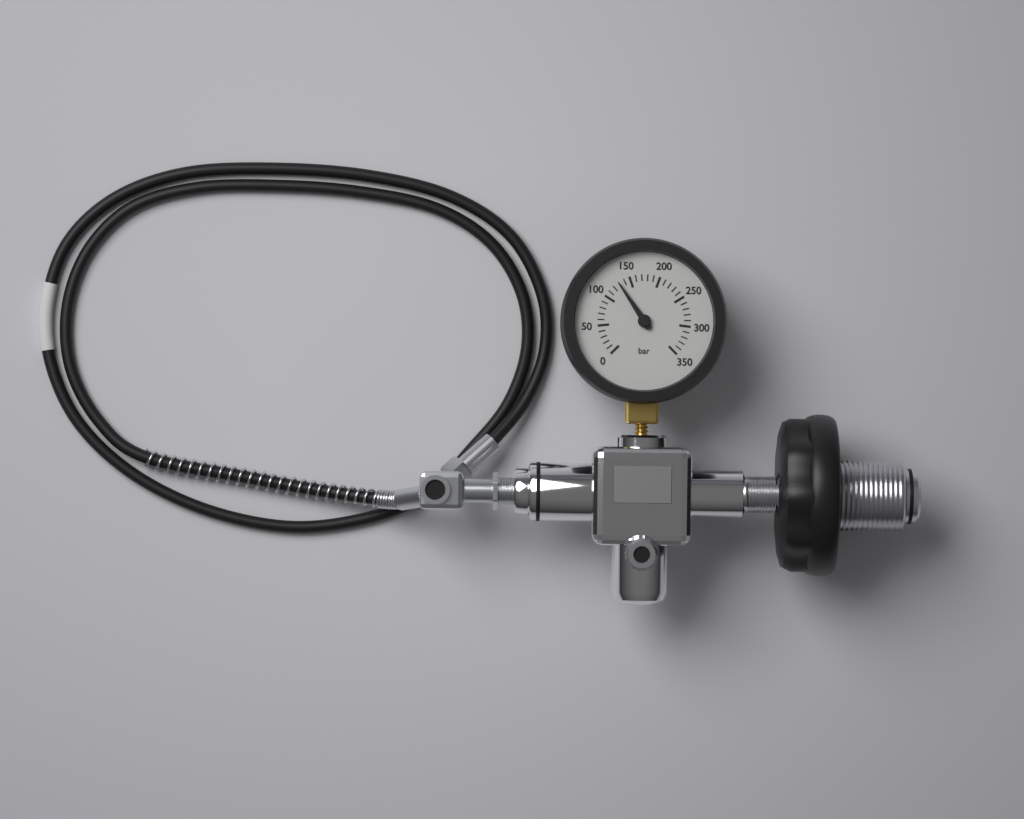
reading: 130 bar
